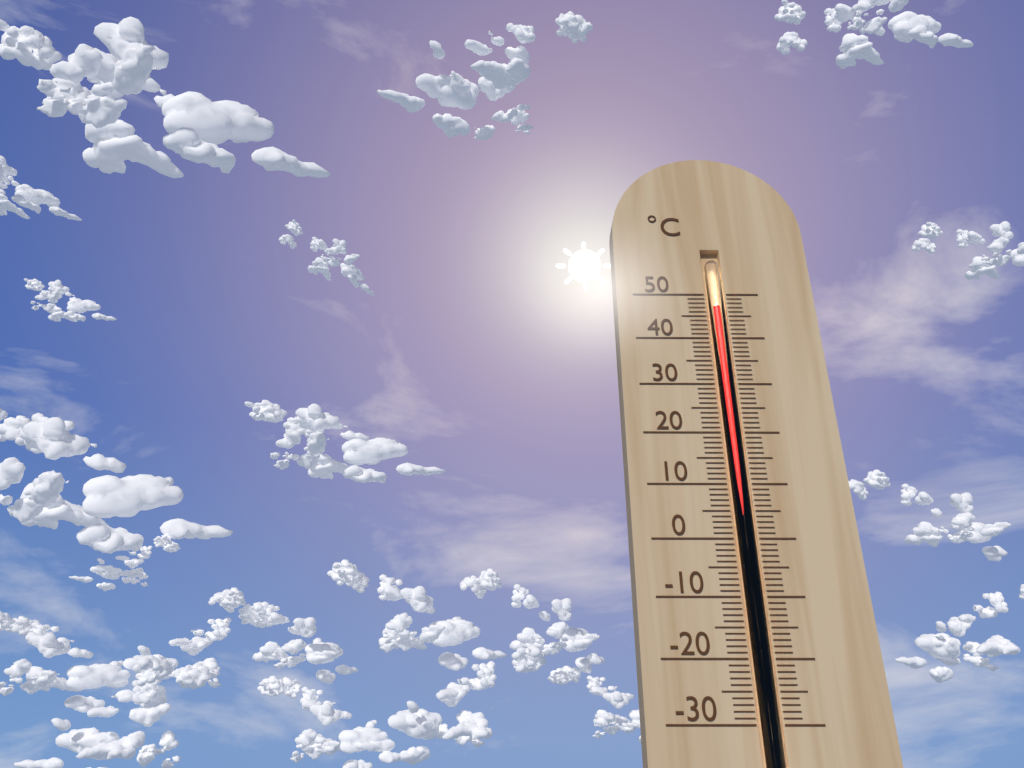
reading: 47 °C
